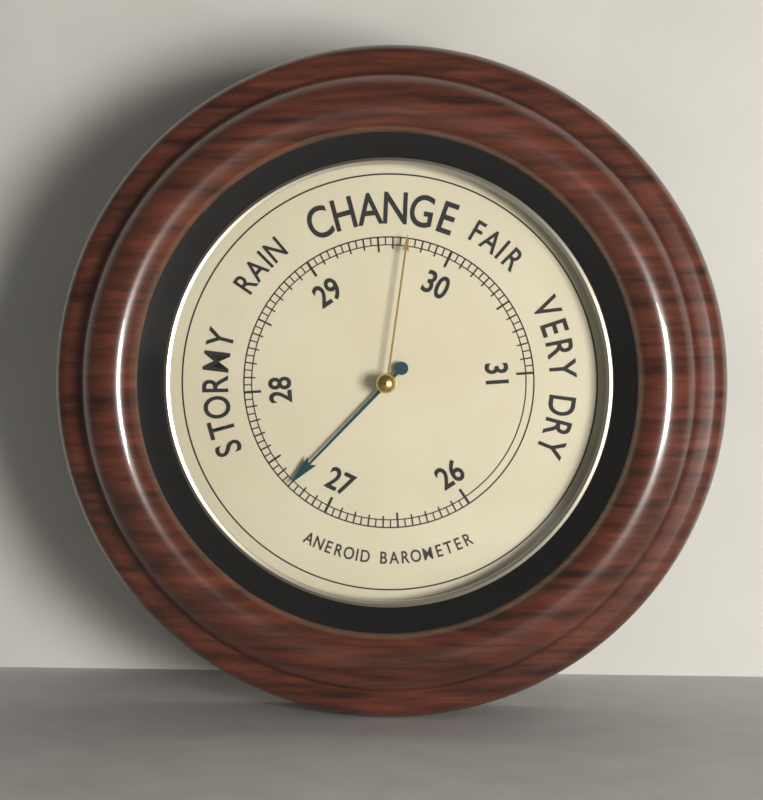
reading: 27.30 (no unit)
